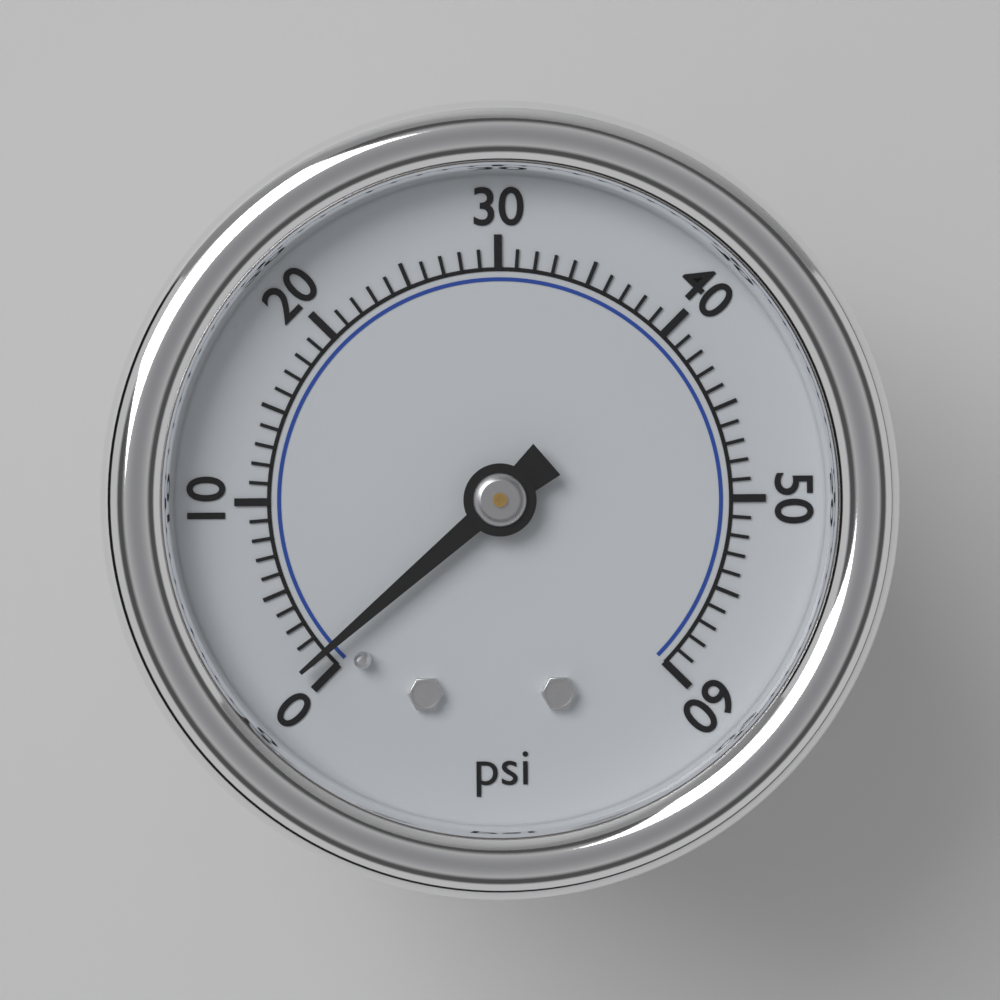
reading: 1 psi
